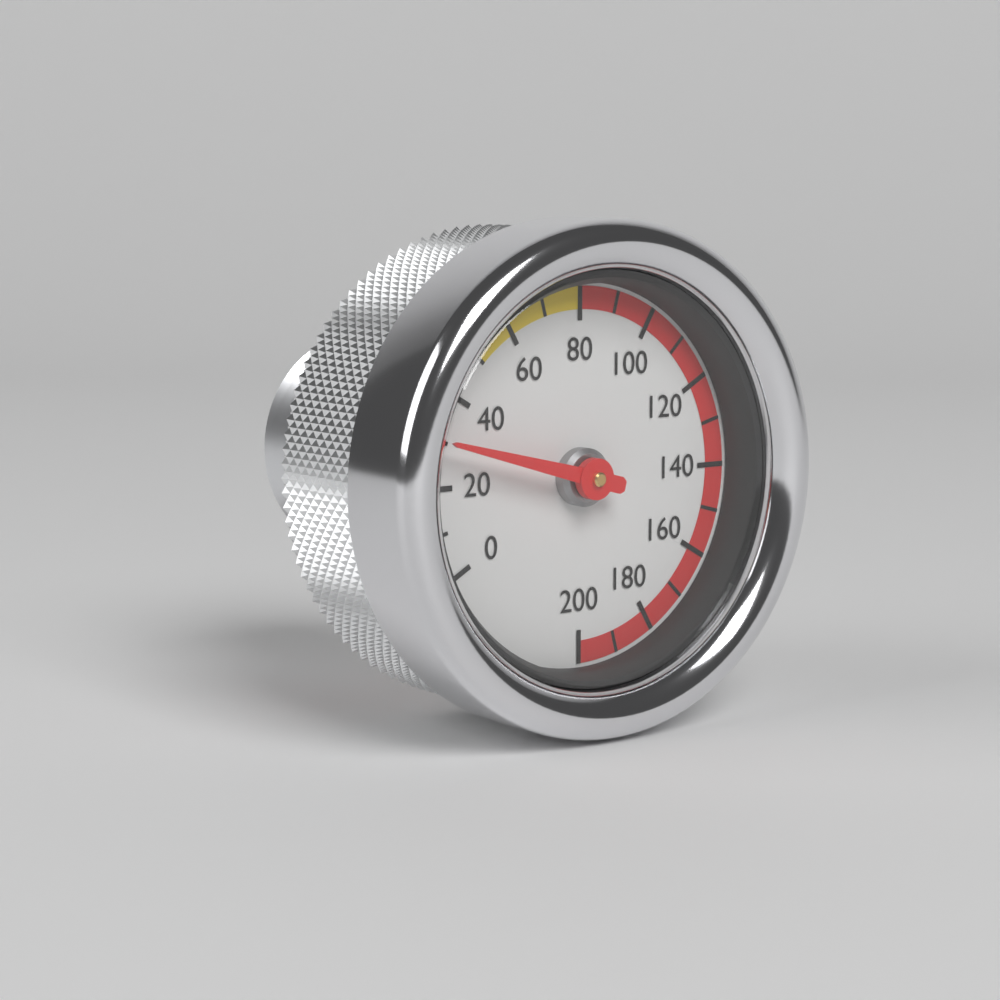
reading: 30 (no unit)
